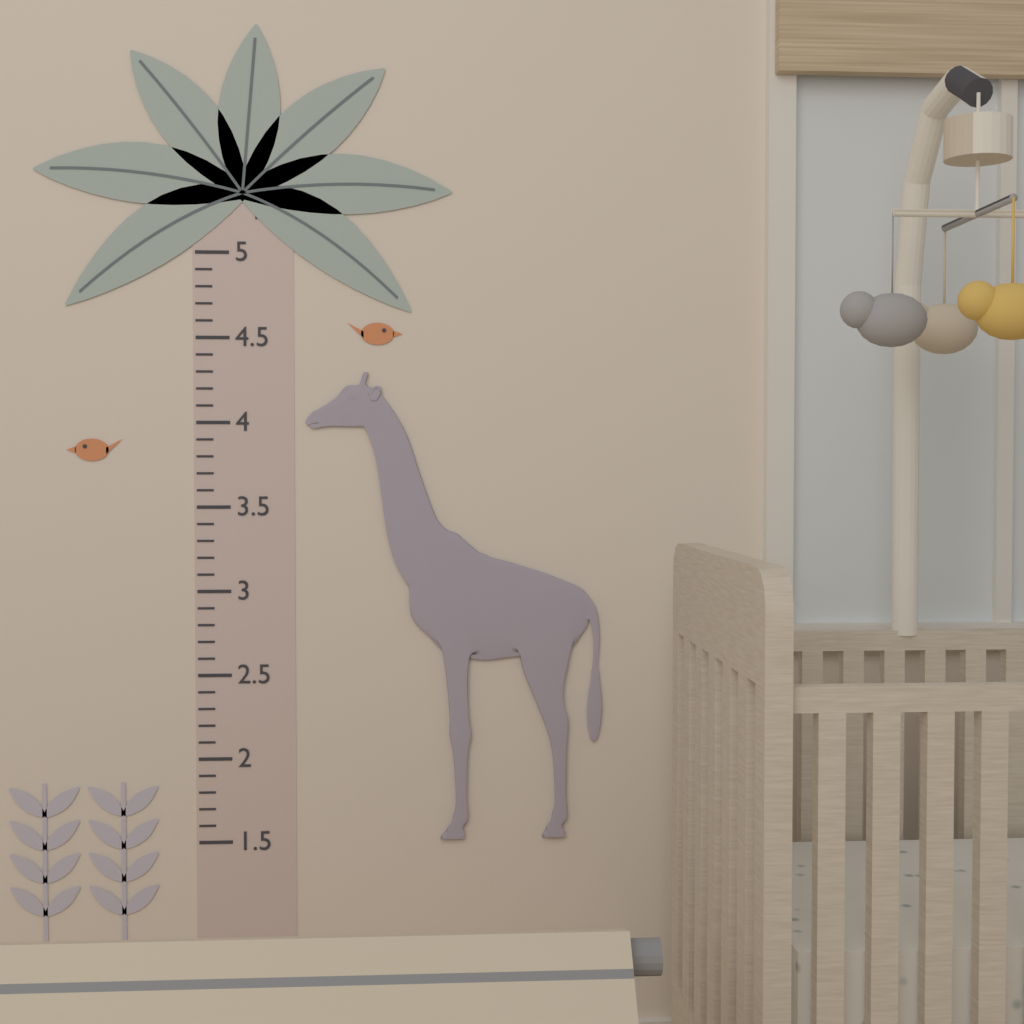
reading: 4.3 ft
